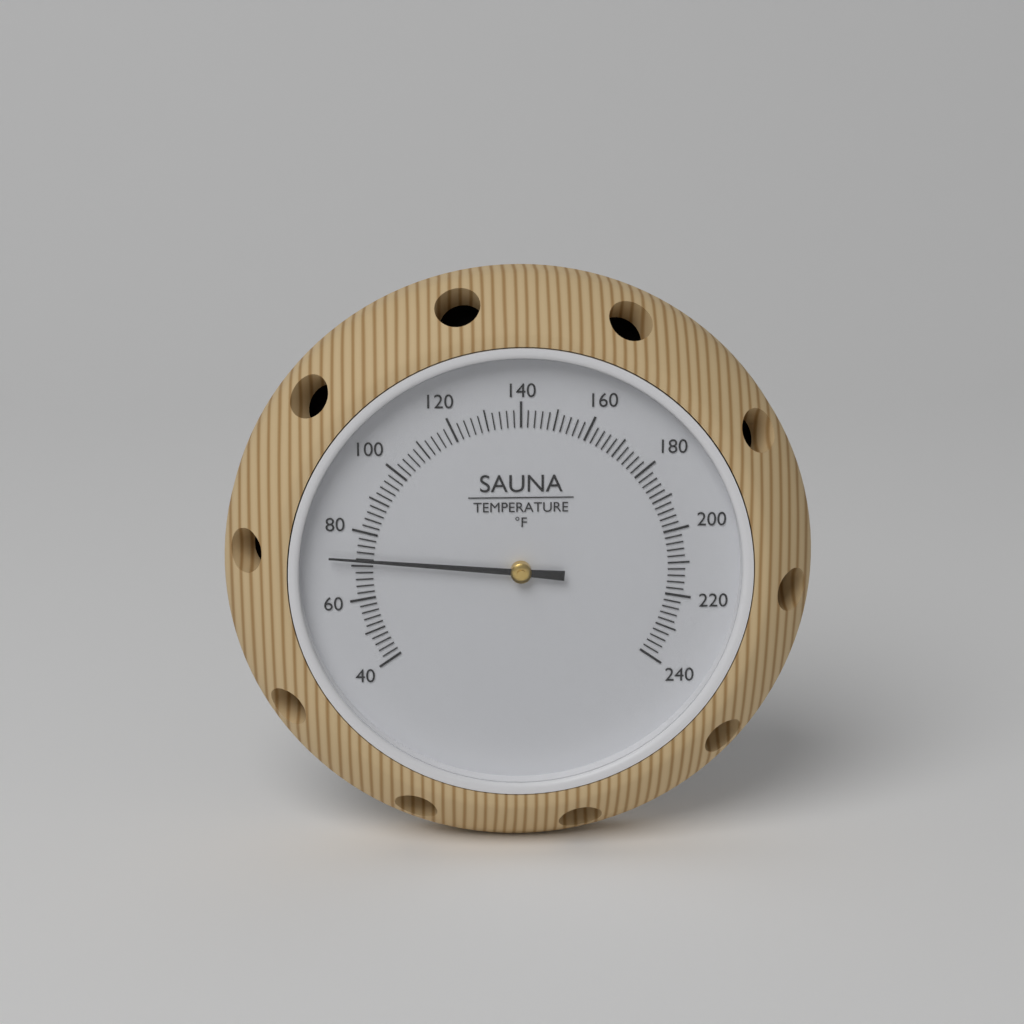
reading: 72 °F
